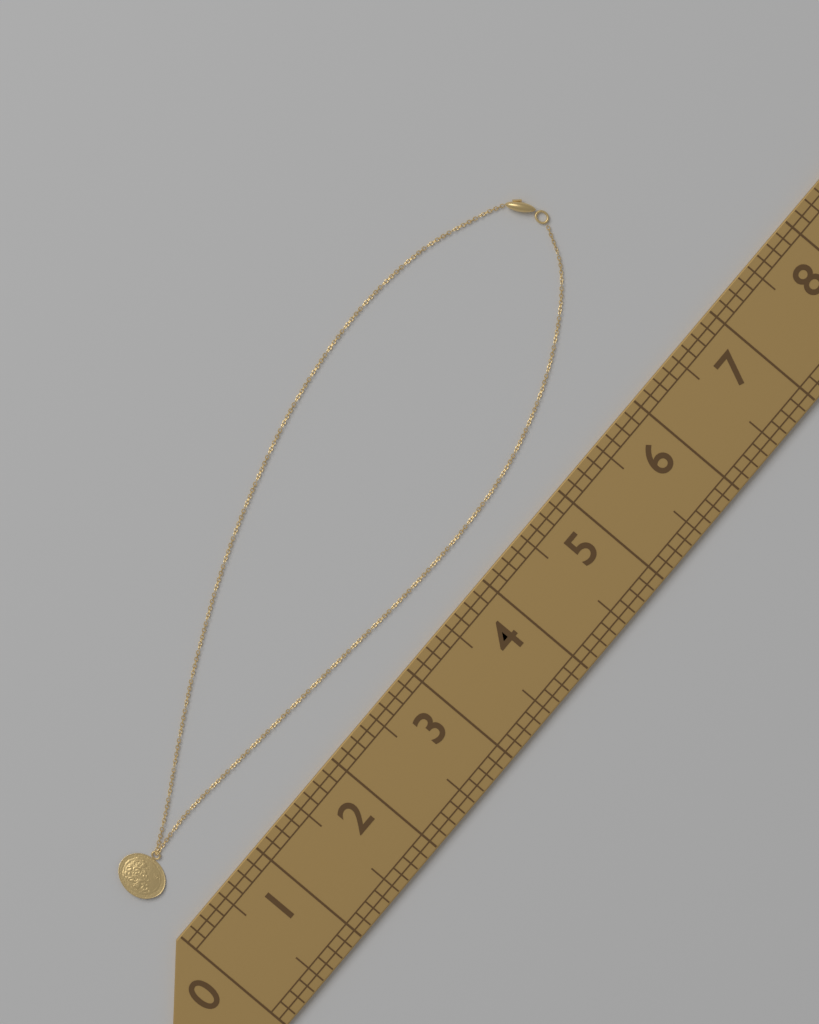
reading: 6.750 (no unit)
